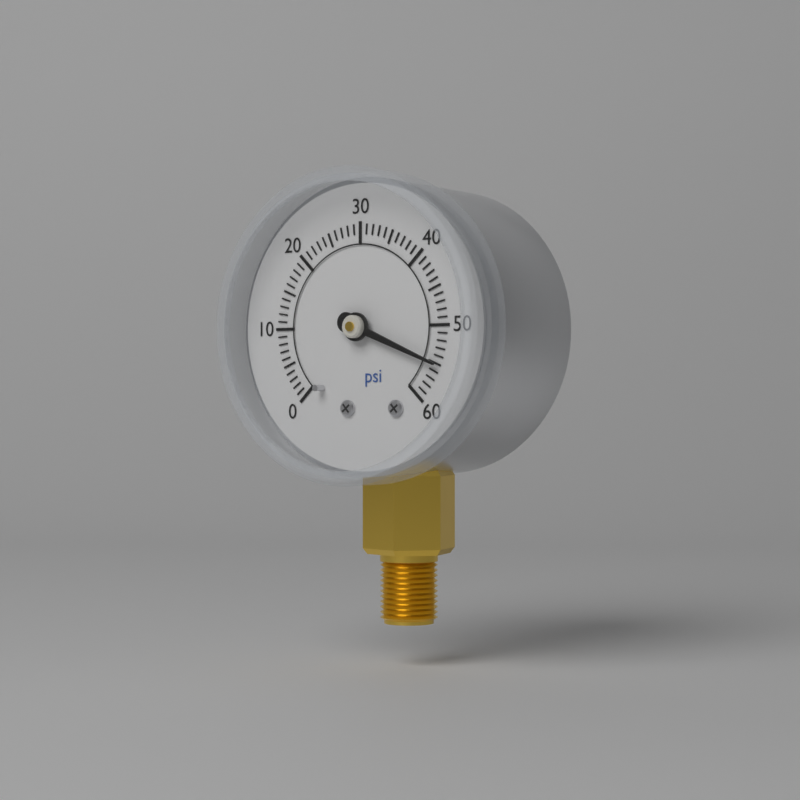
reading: 55 psi
